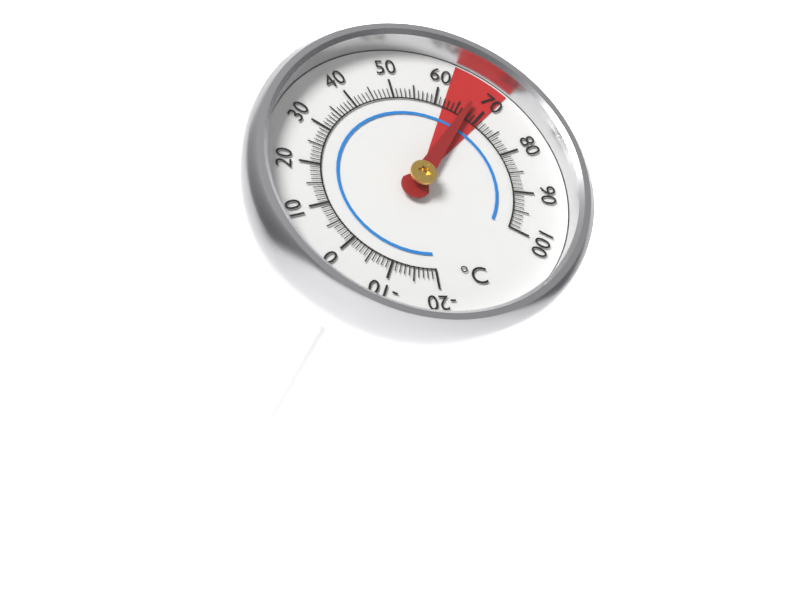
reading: 67 °C
